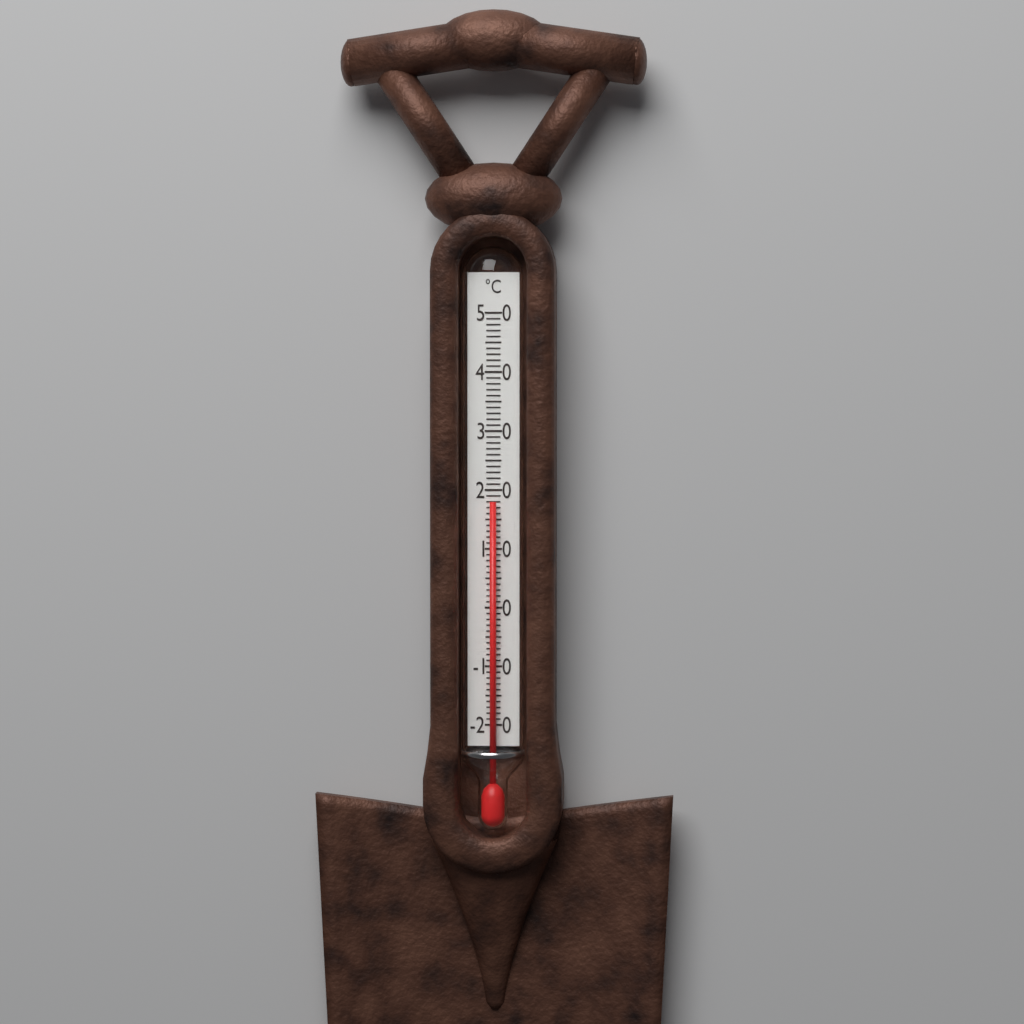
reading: 18 °C
